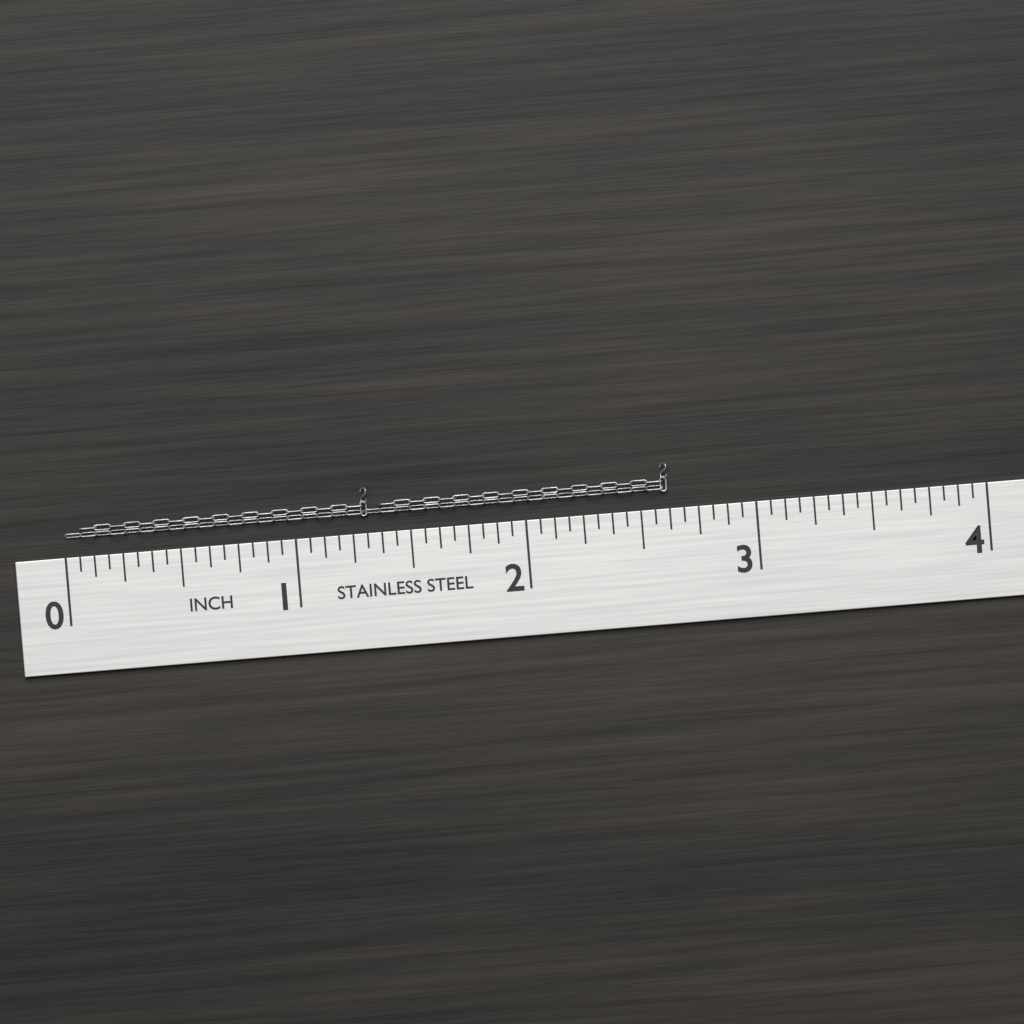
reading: 2.6250 in
